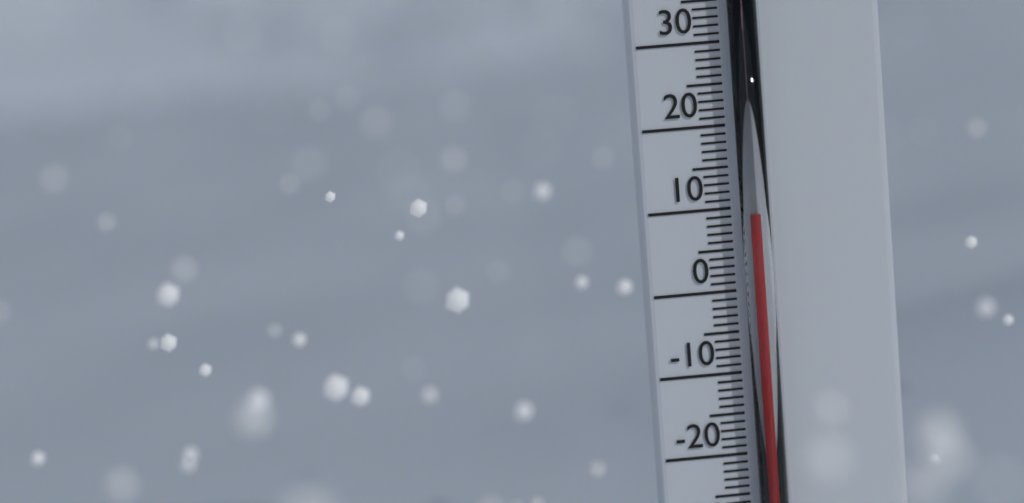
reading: 9 °C
